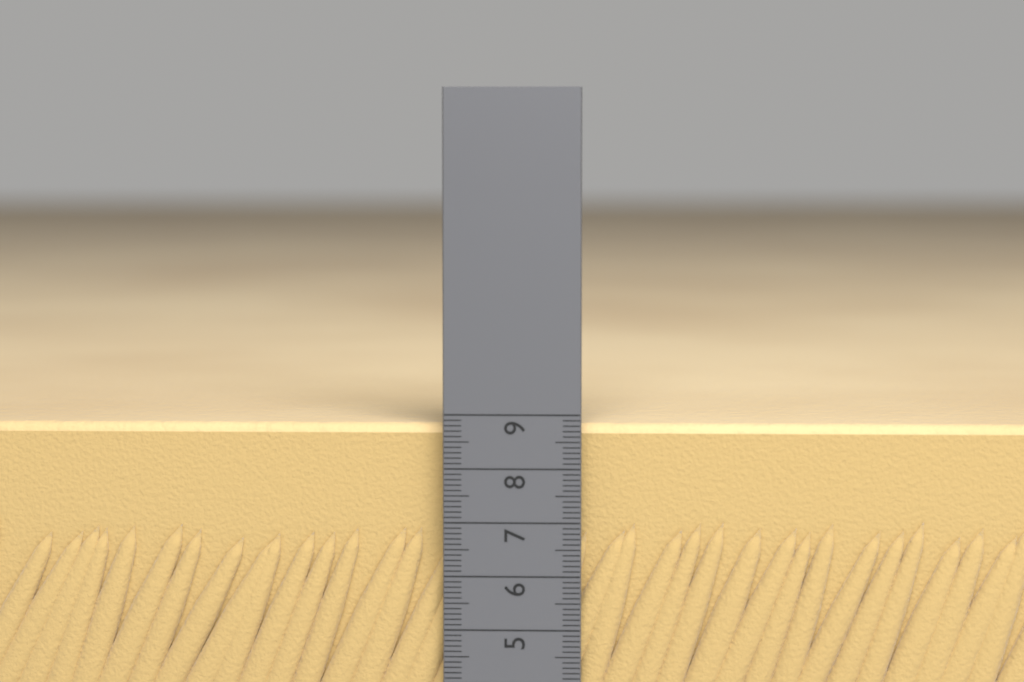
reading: 8.8 cm
